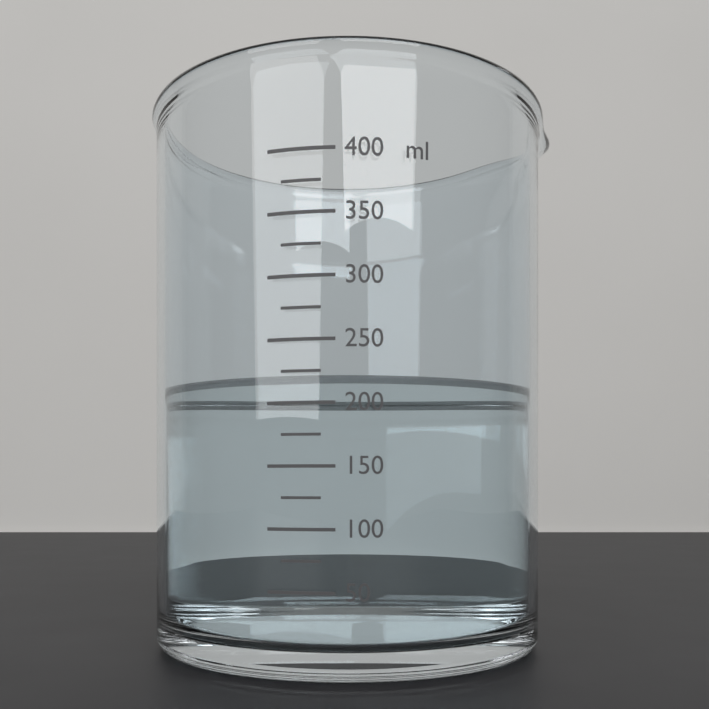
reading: 220 ml
